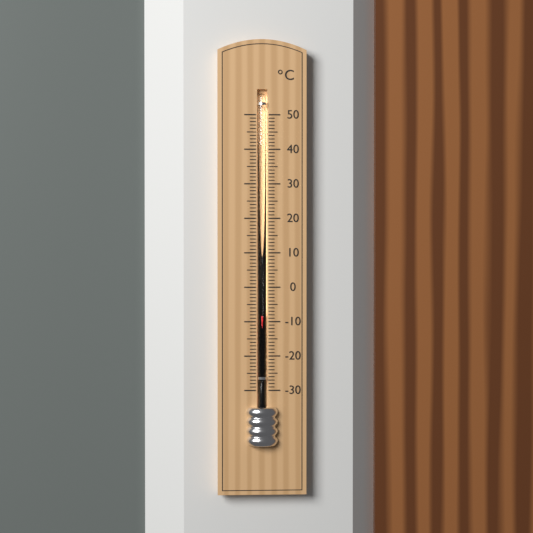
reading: -8 °C
